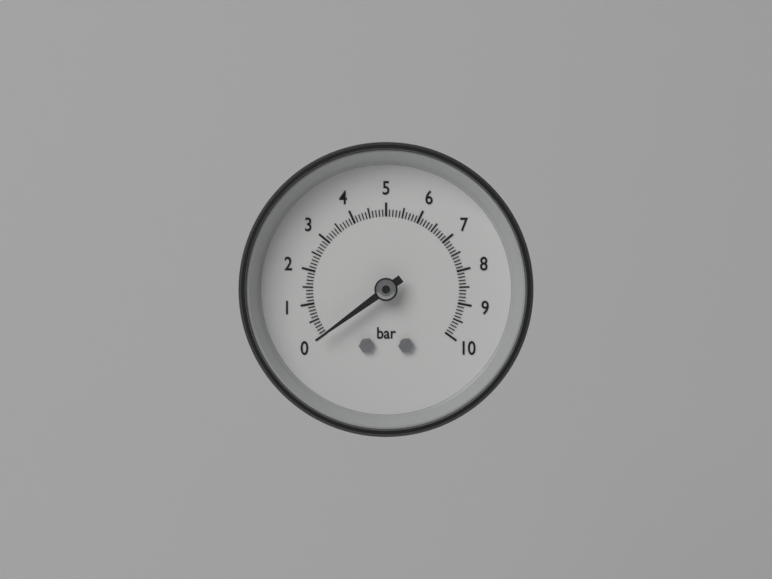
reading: 0.0 bar
